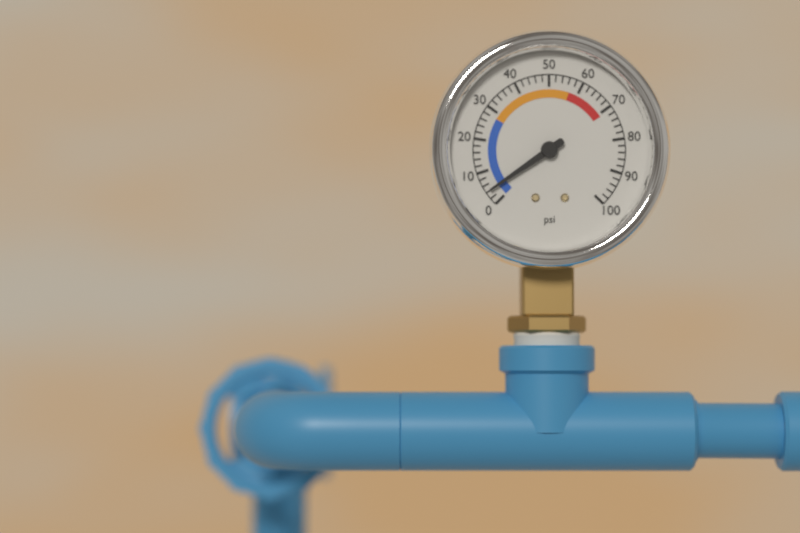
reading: 4 psi
